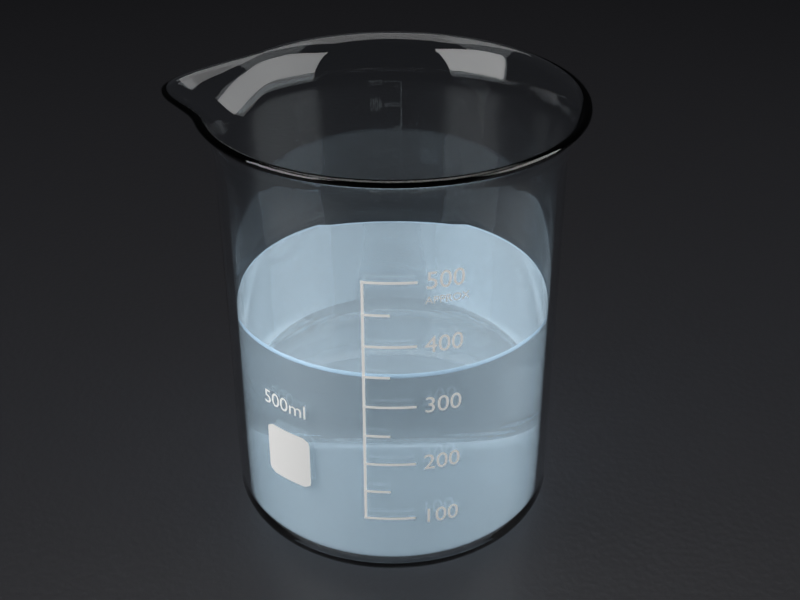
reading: 350 ml
